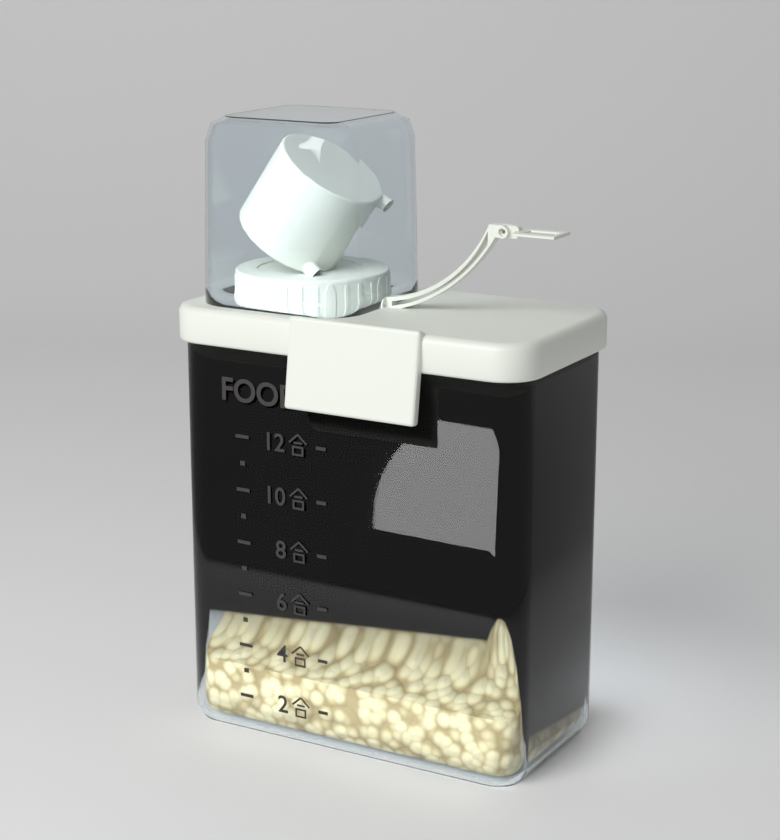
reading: 3 合
